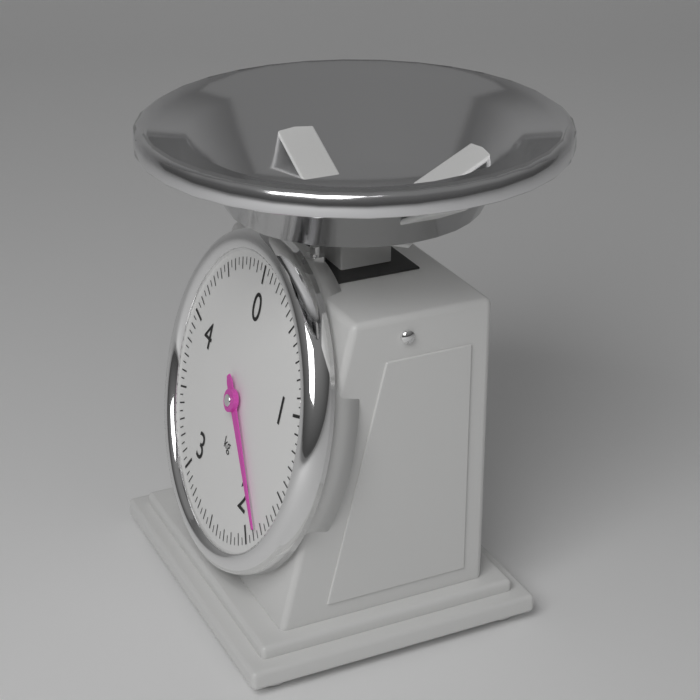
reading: 1.85 kg
